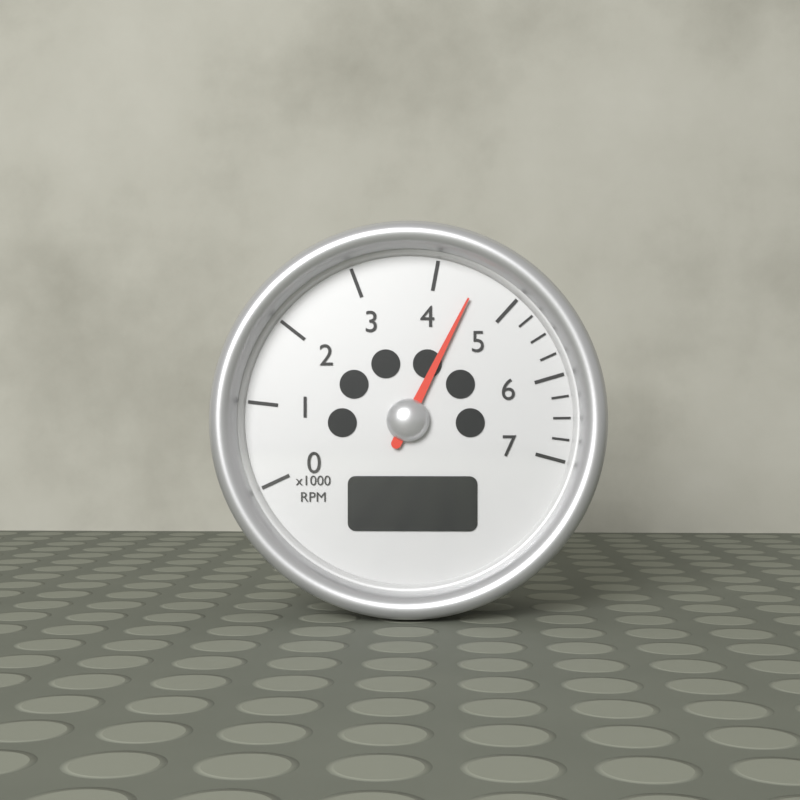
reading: 4.50 x1000 RPM
